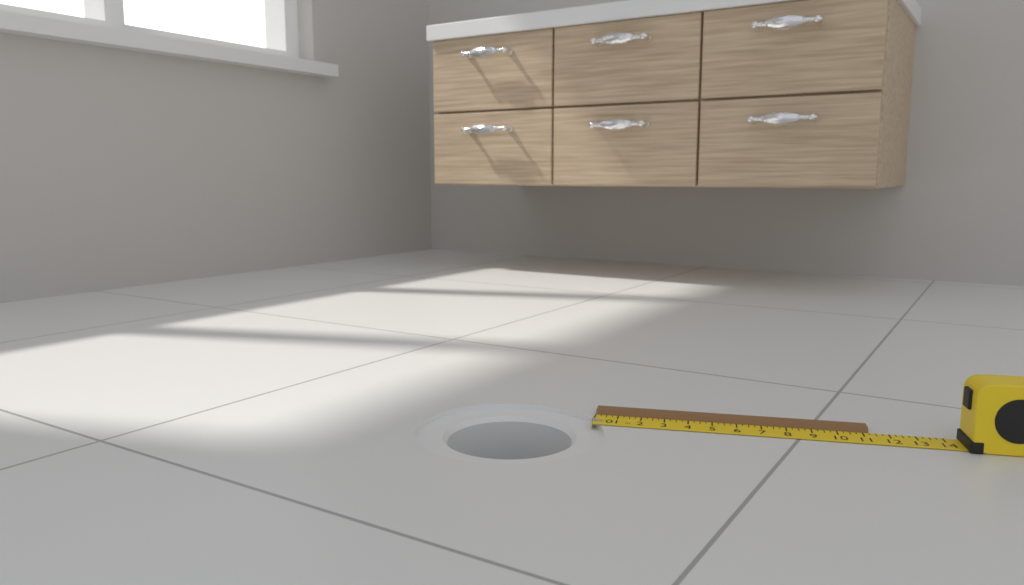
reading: 11.25 in
